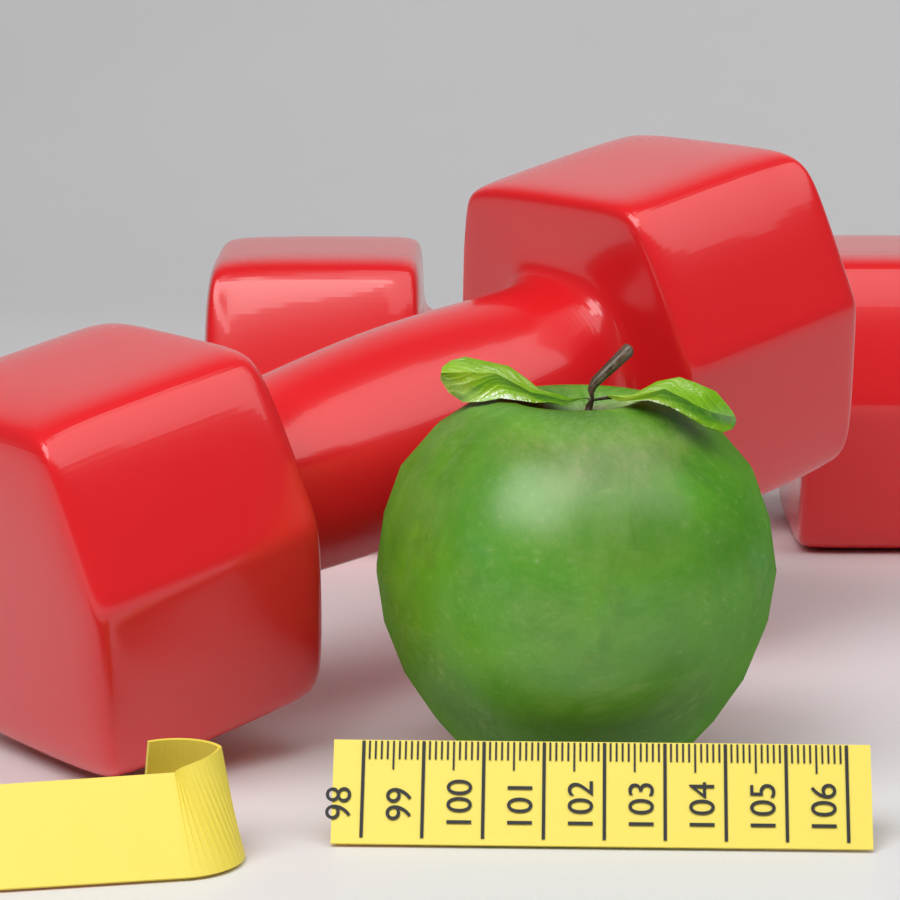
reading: 105.0 (no unit)
